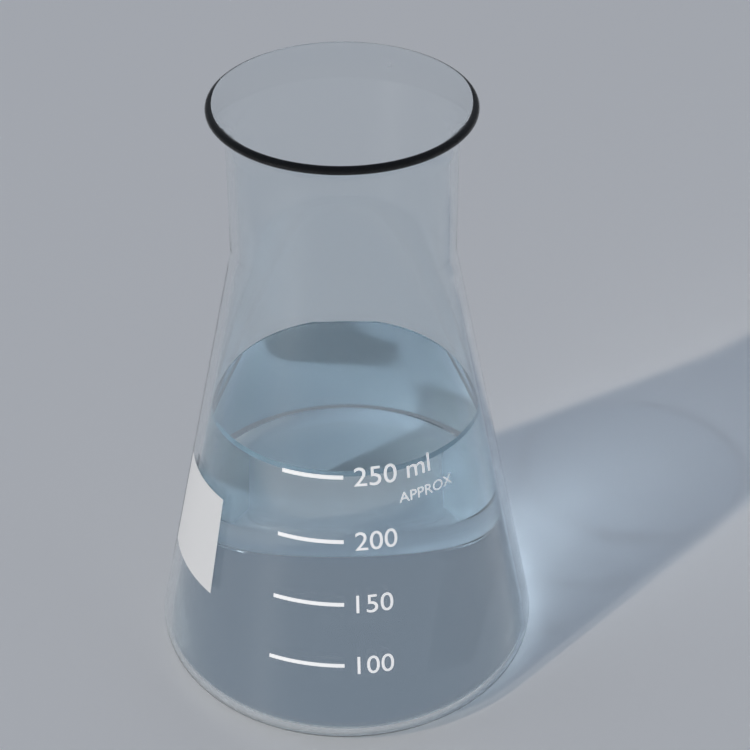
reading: 250 ml
